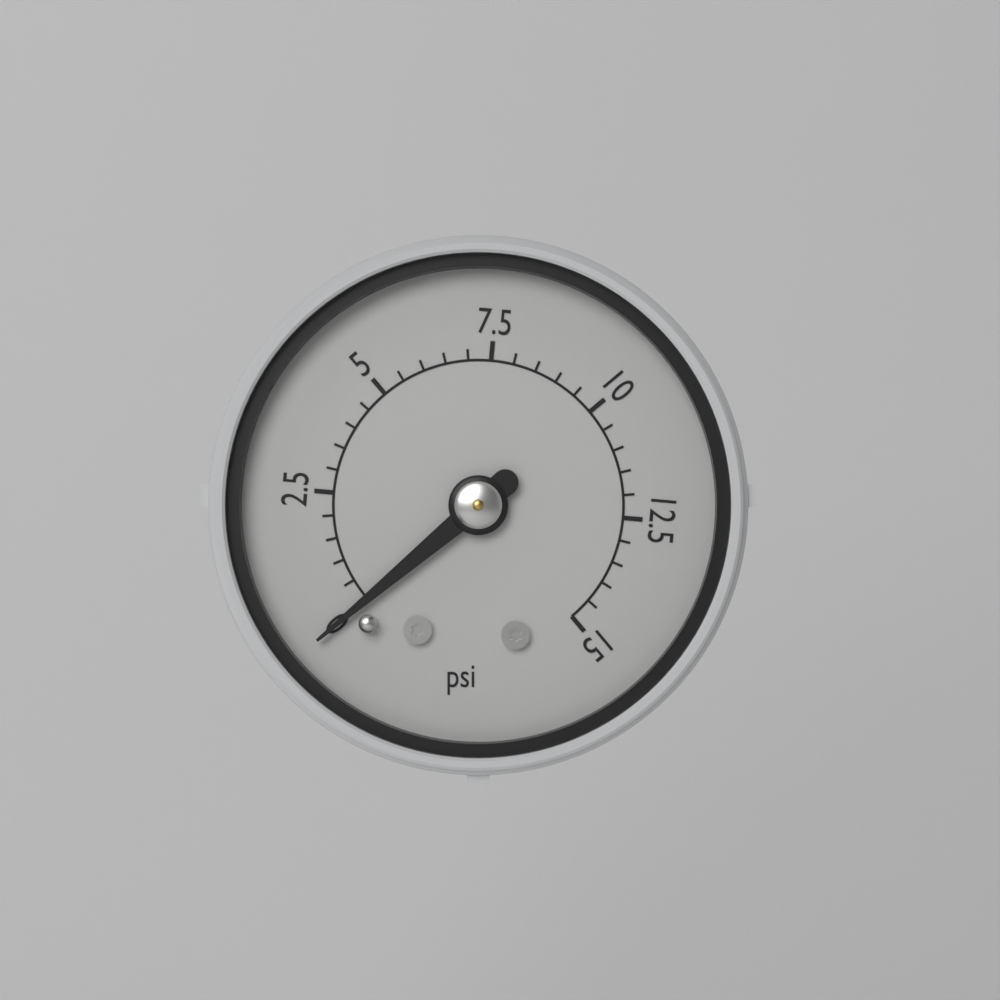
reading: 0.0 psi
